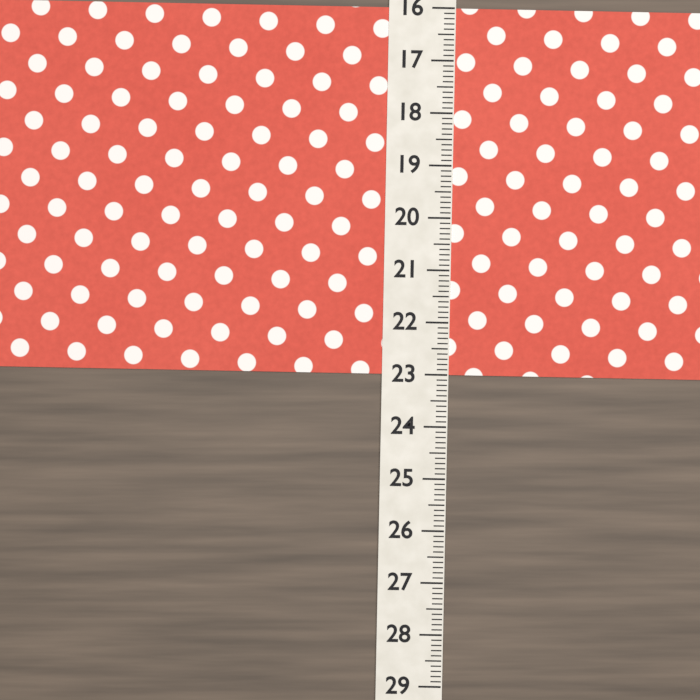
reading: 23.0 (no unit)
